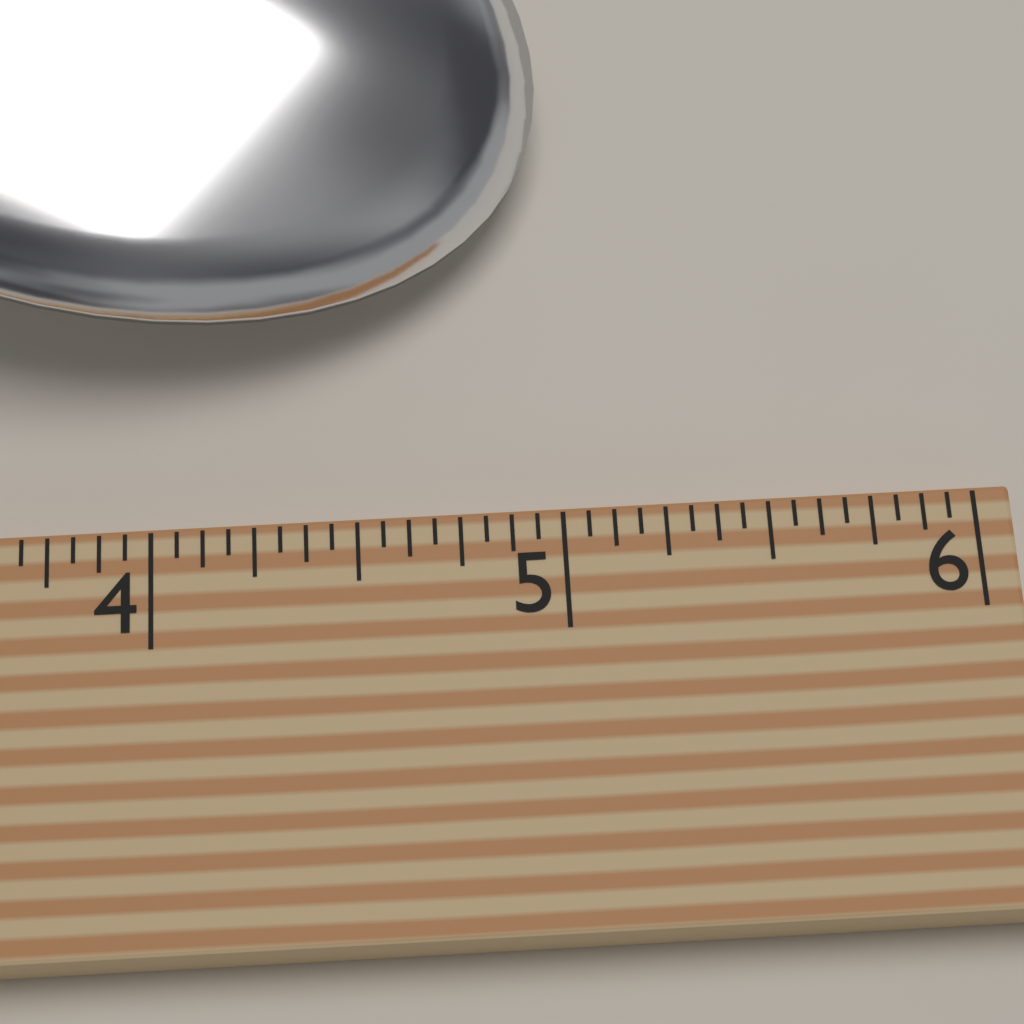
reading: 5.0000 (no unit)
